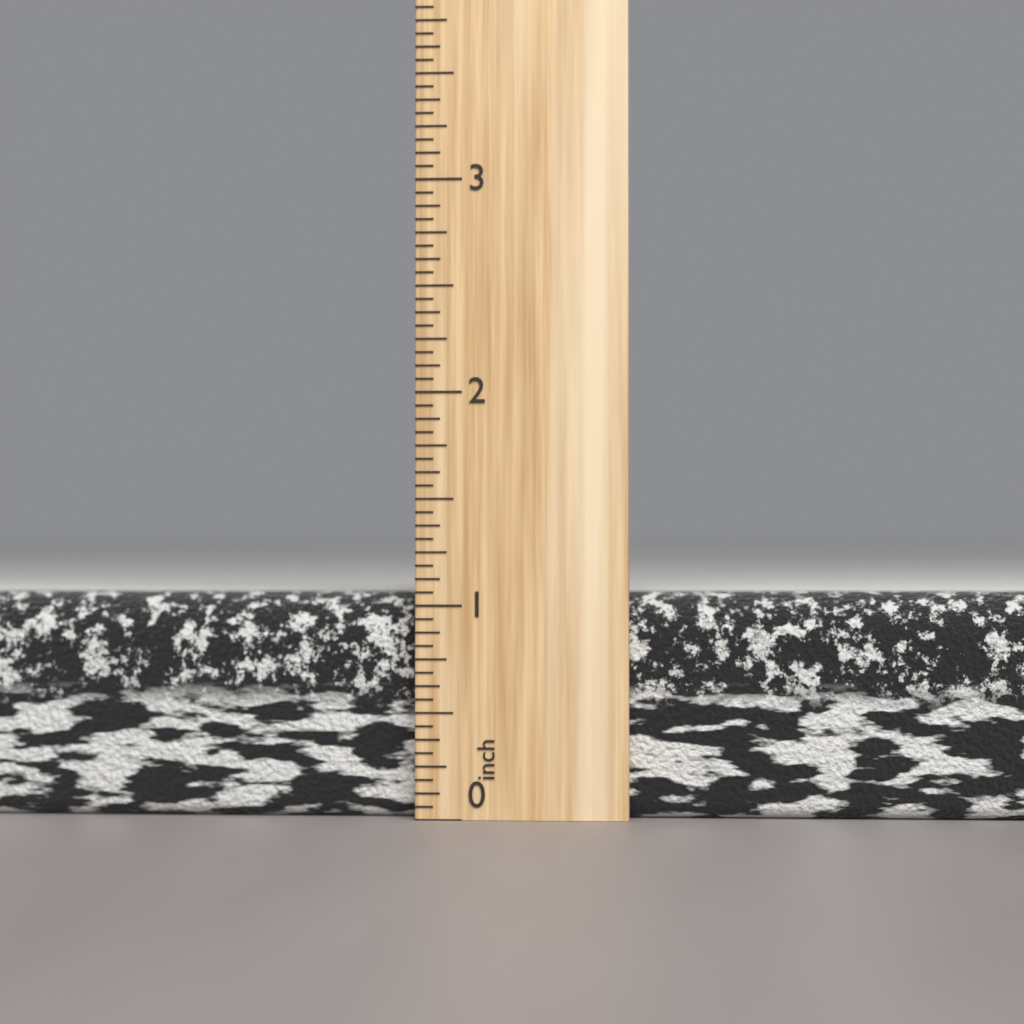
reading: 1.0625 inch
